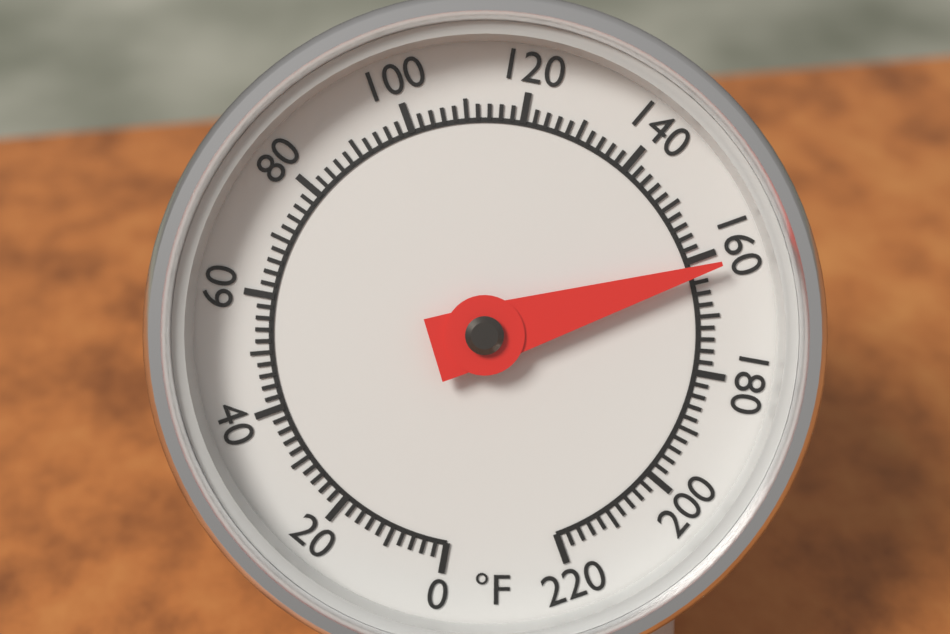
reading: 162 °F
